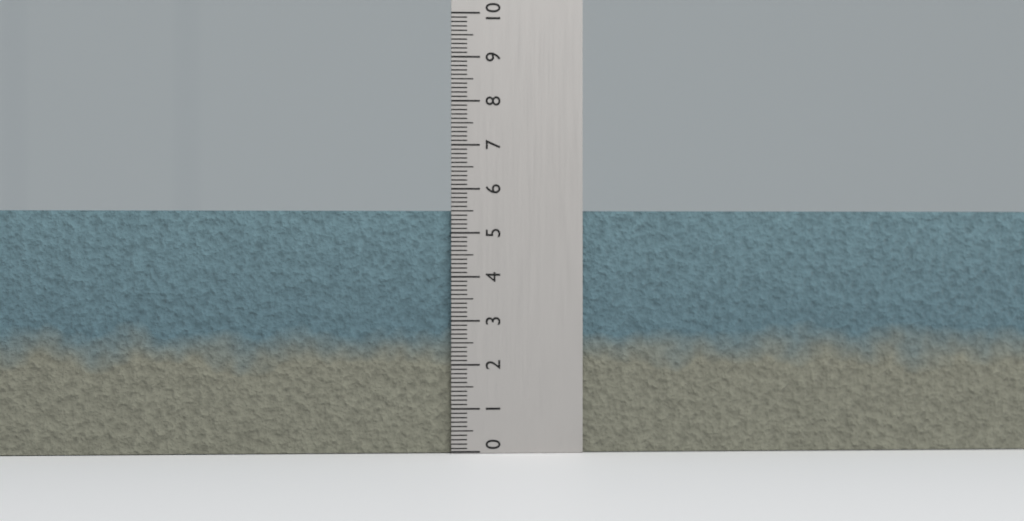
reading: 5.5 (no unit)
